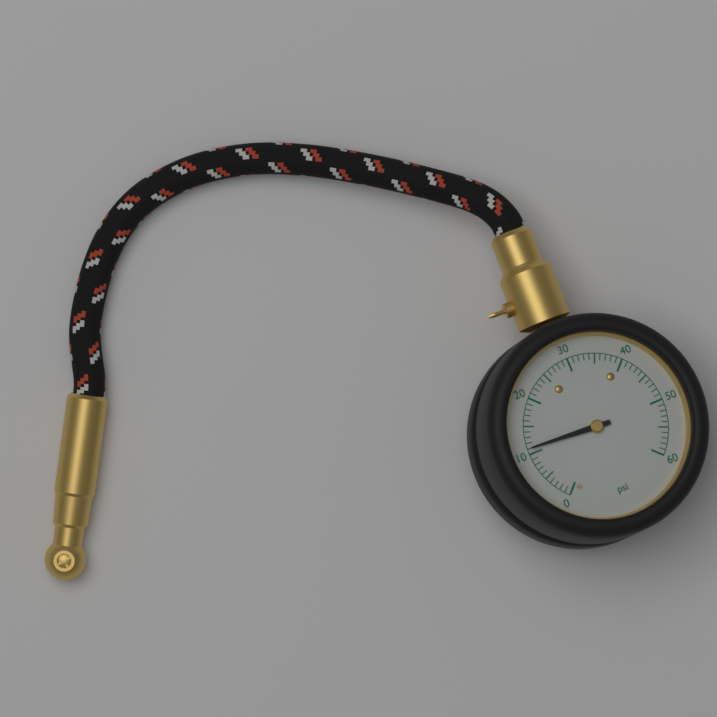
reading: 11 psi
